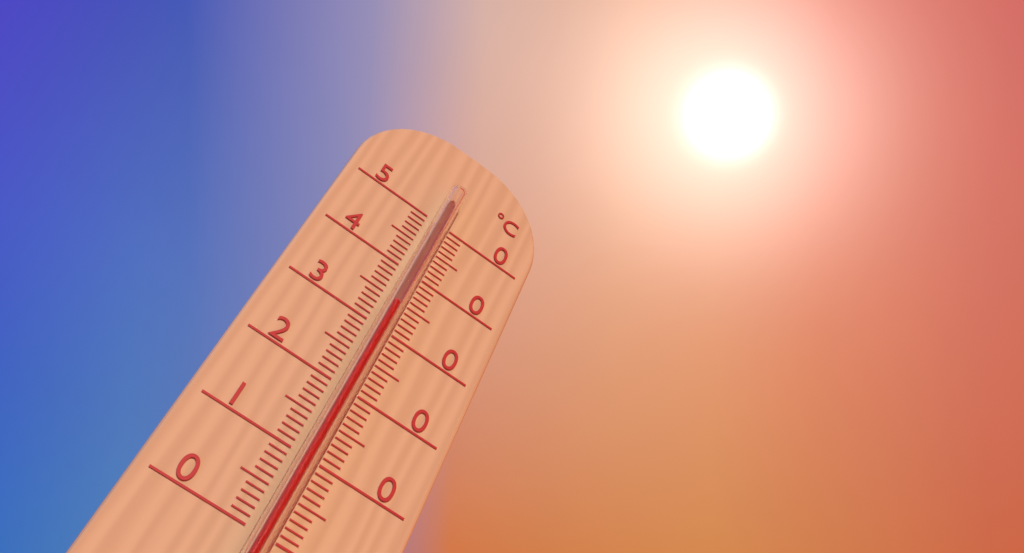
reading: 33 °C
